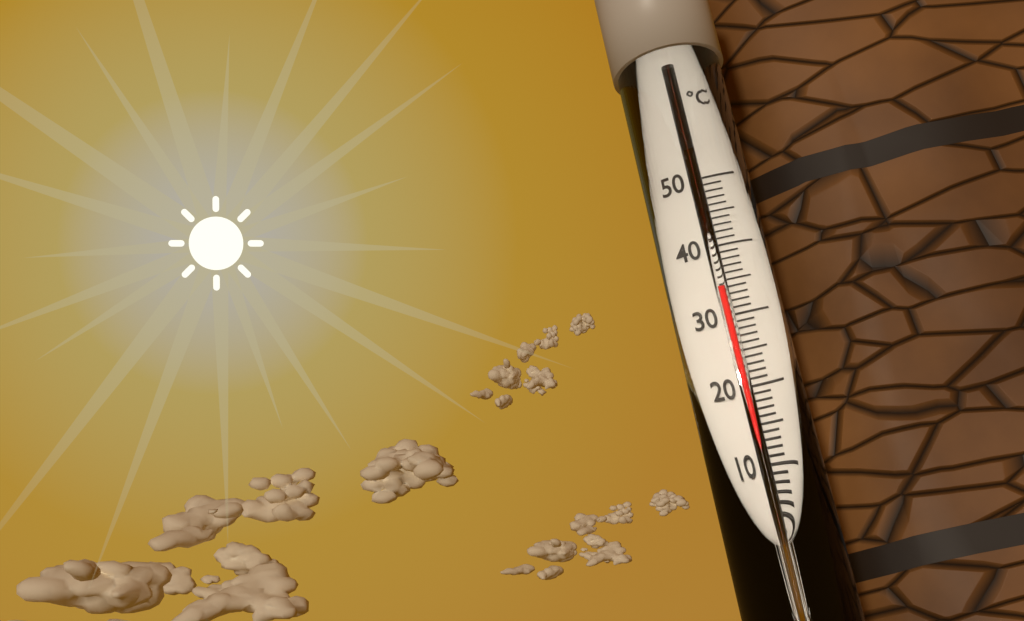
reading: 34 °C
